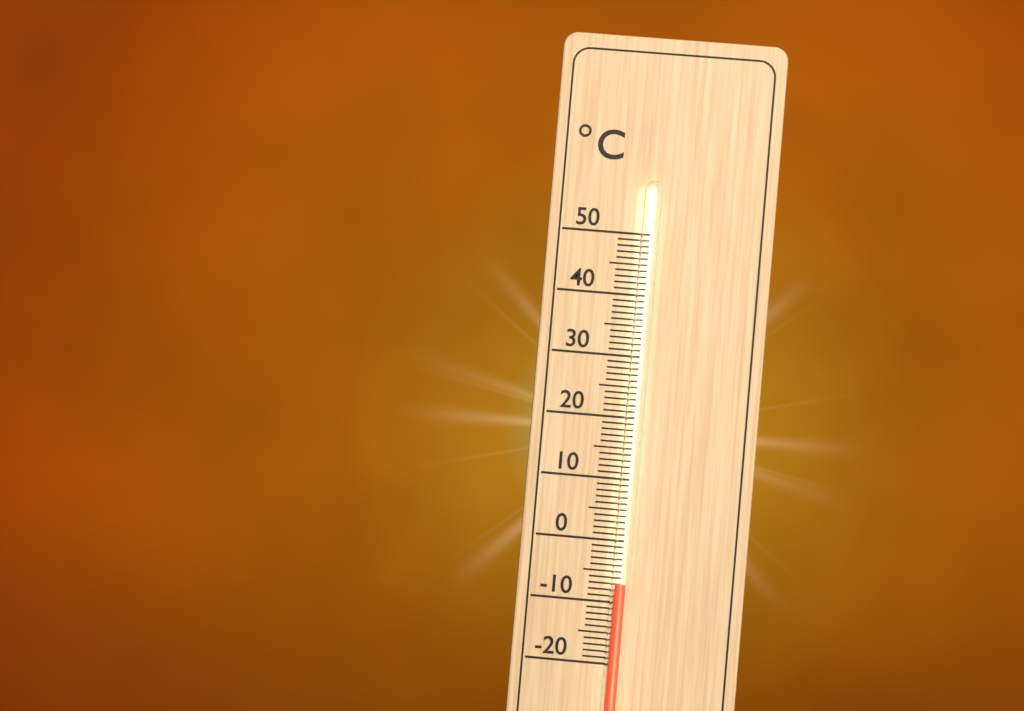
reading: -7 °C
